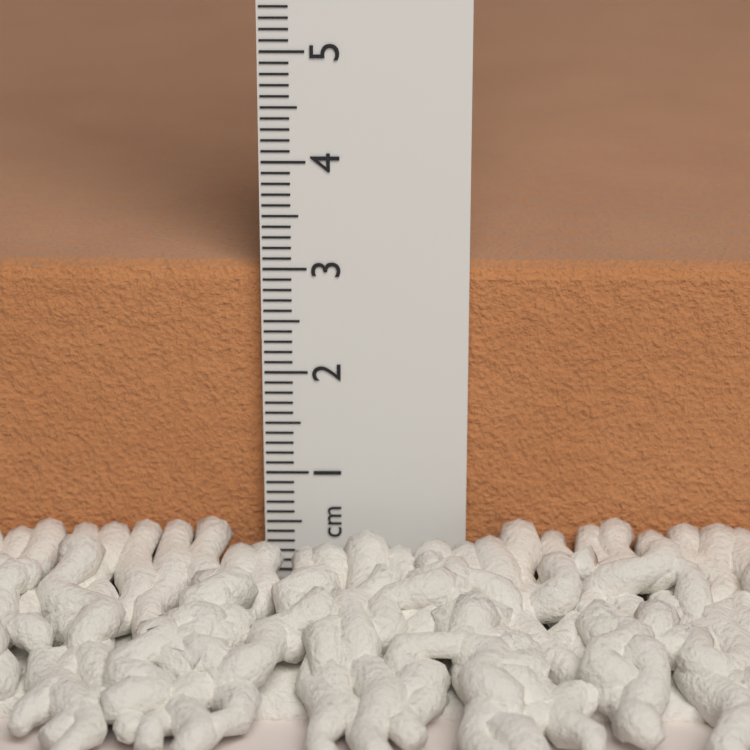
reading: 3.0 cm
